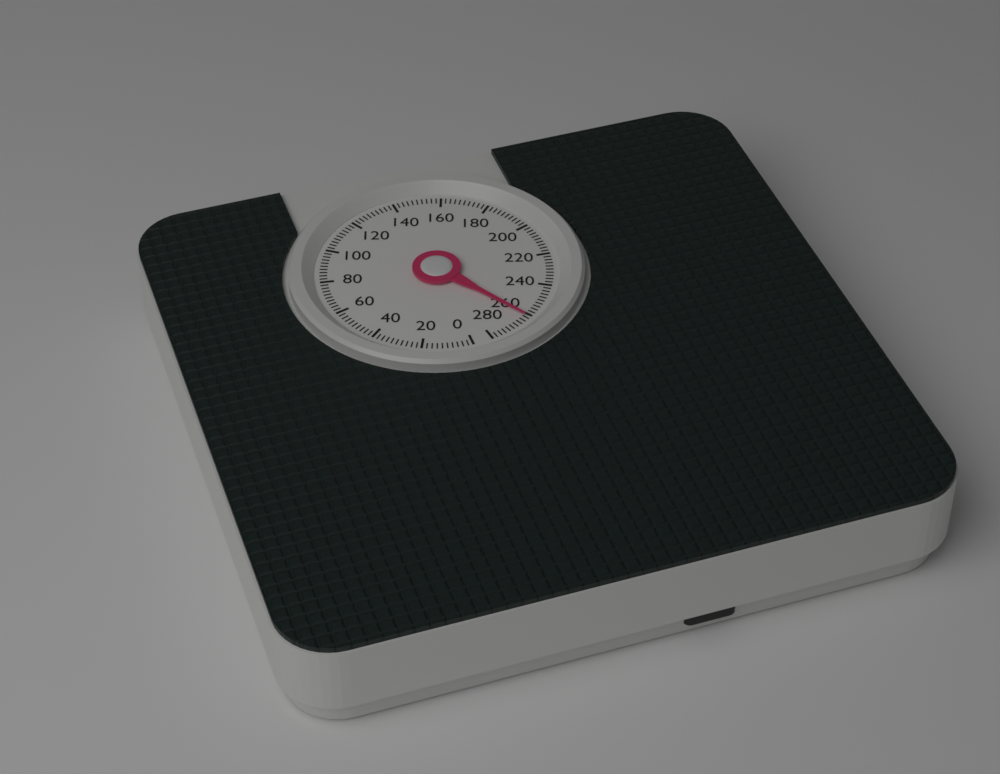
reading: 262 (no unit)
